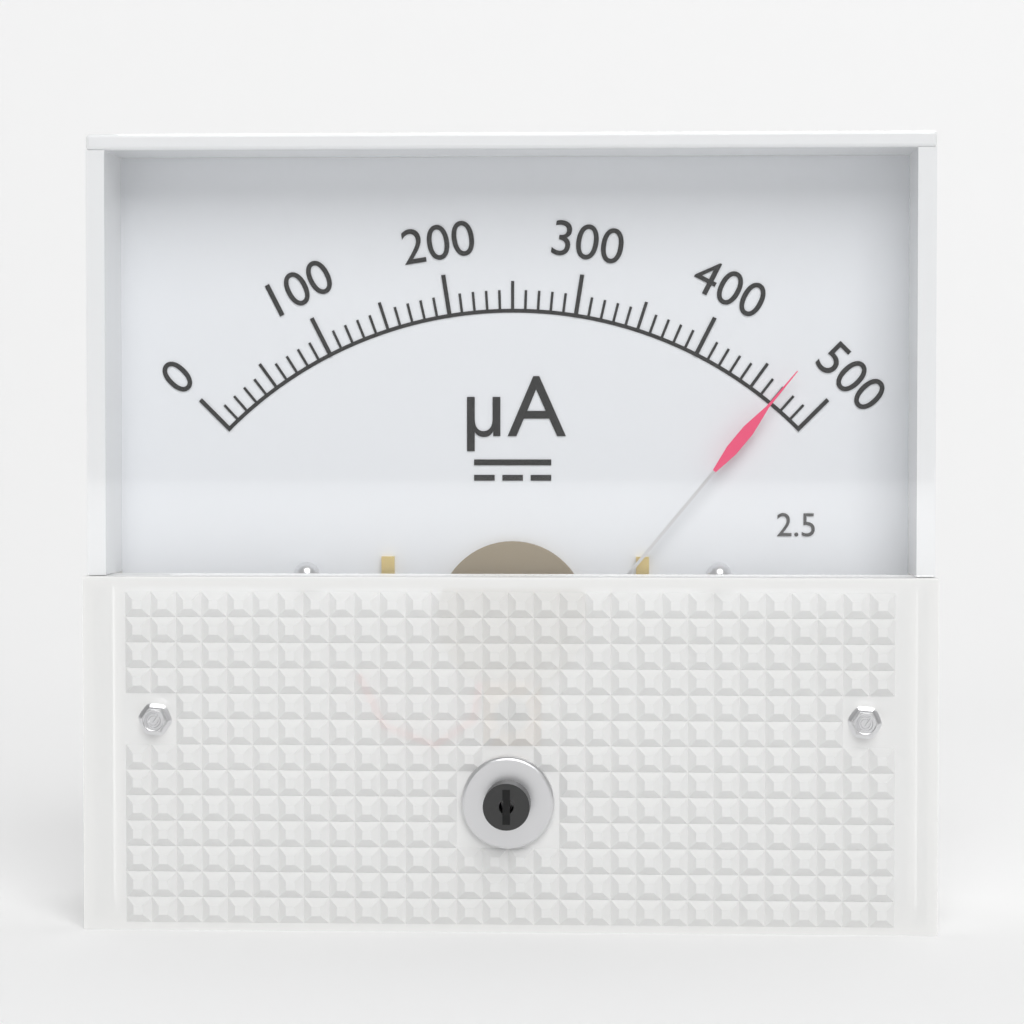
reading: 470 µA
